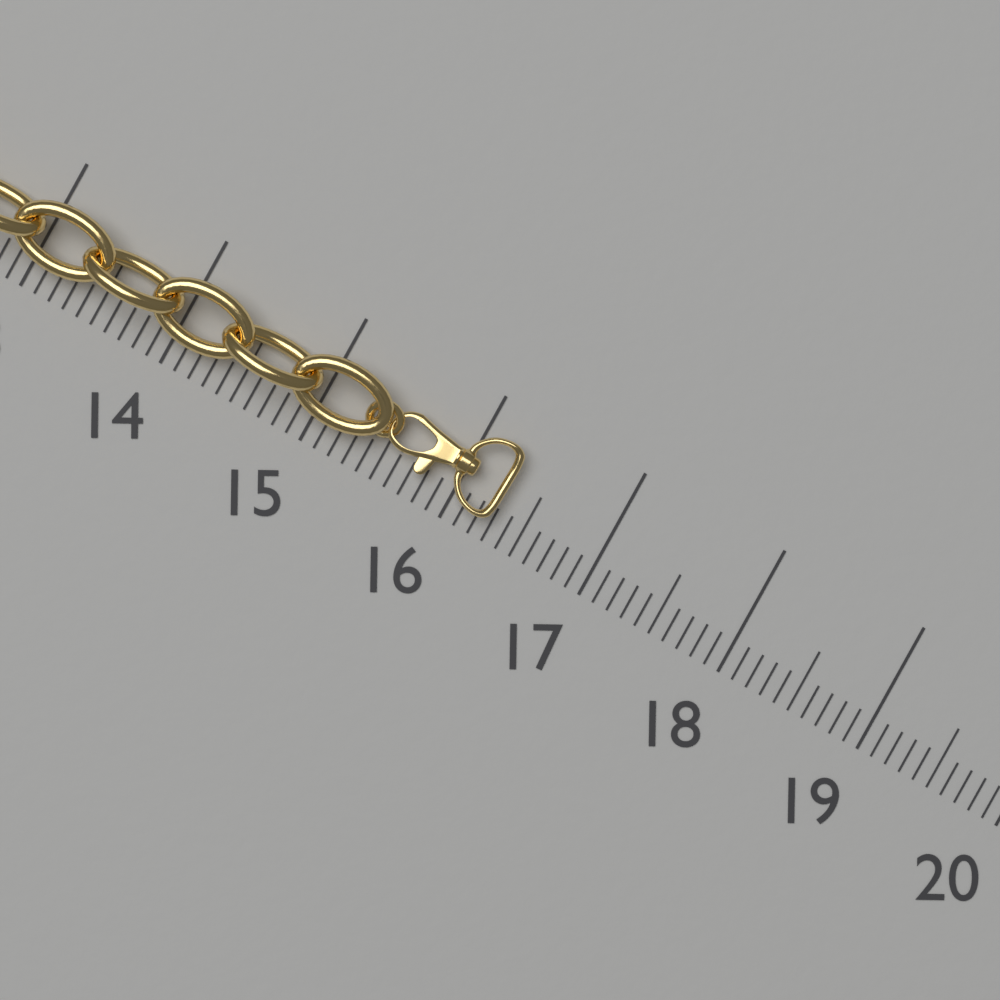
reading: 16.3 (no unit)
